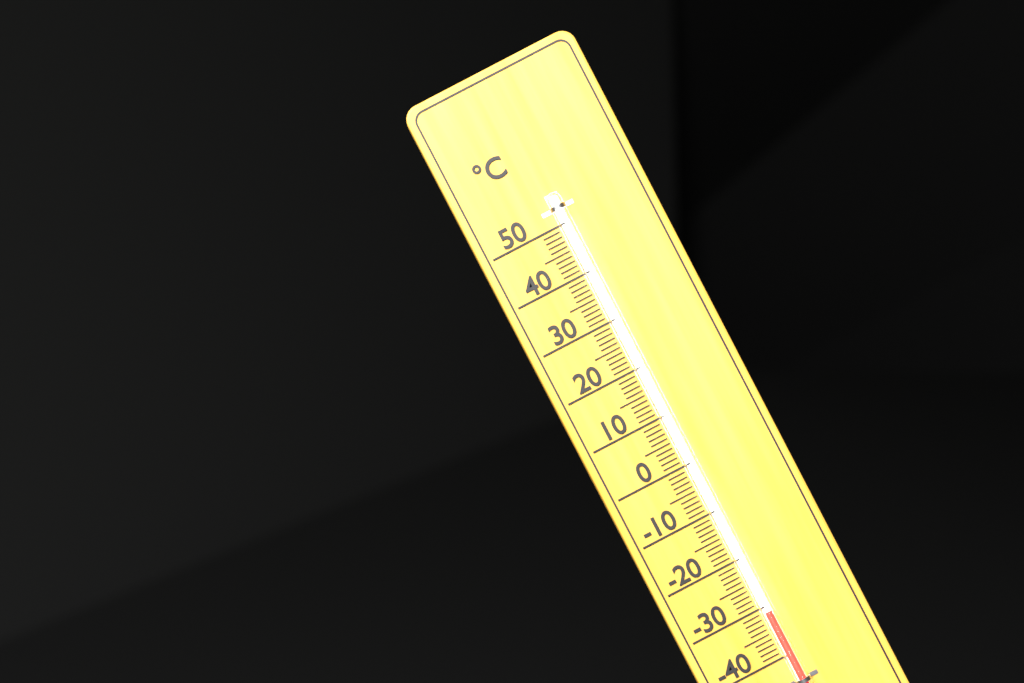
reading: -31 °C
